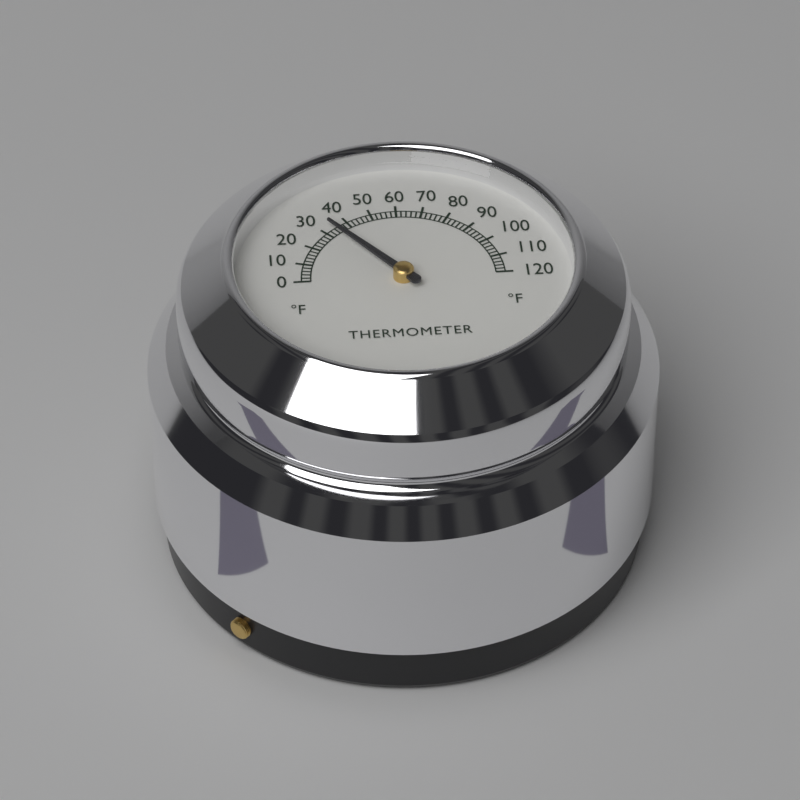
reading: 34 °F
